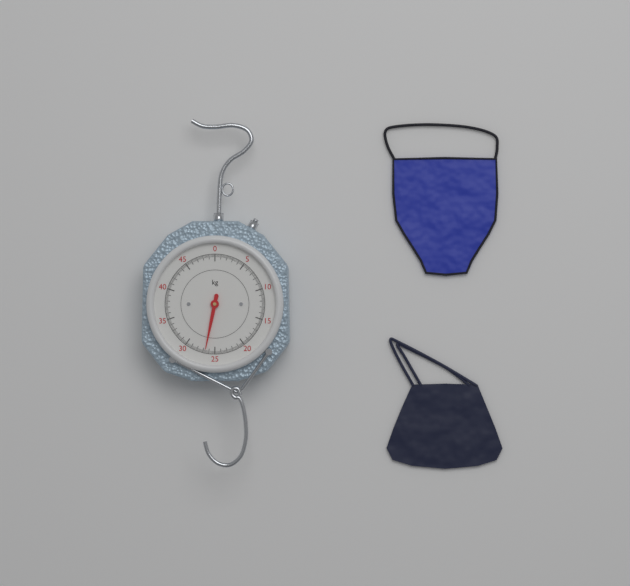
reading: 26.6 kg
